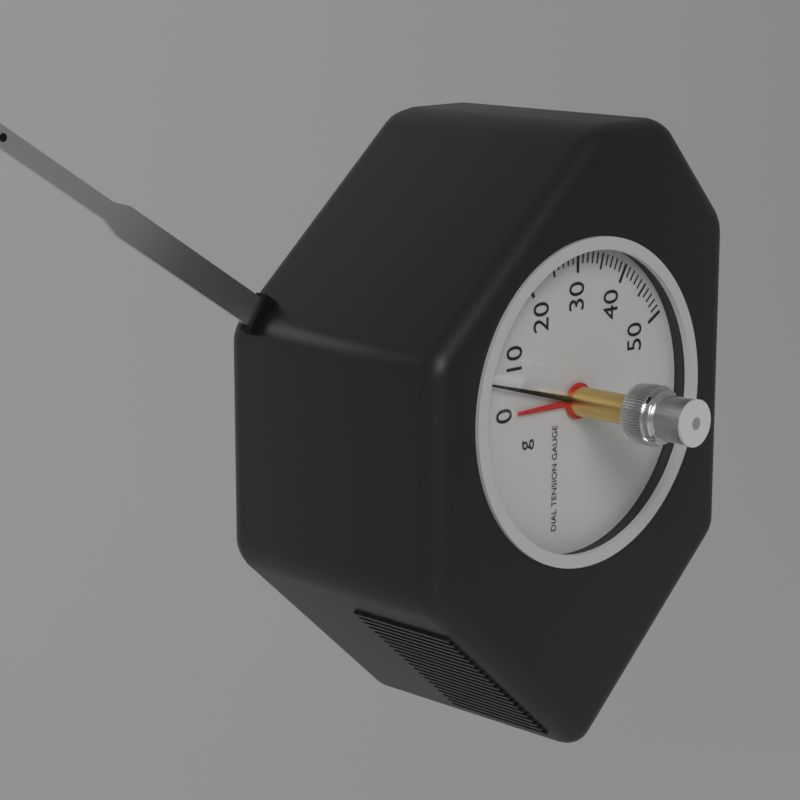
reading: 5 g
